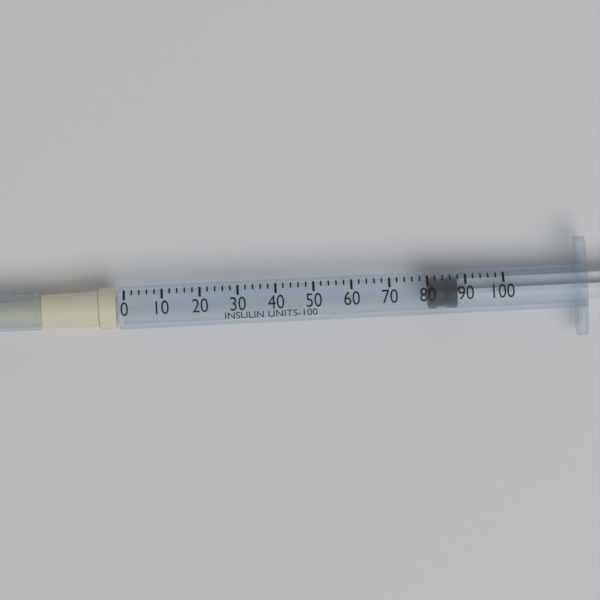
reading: 80 units
